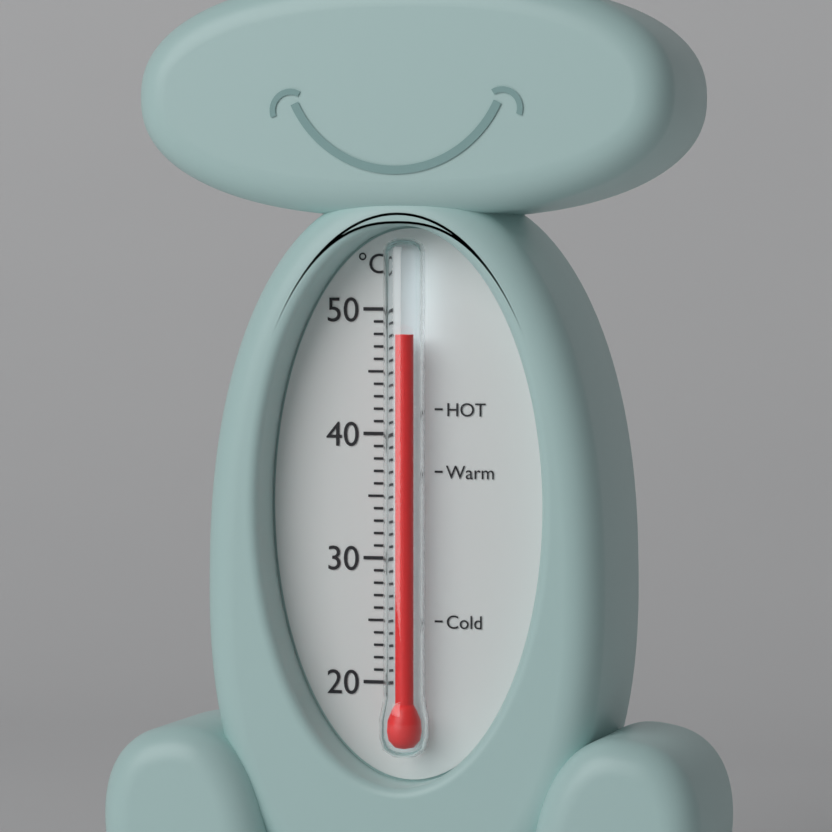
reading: 48 °C
